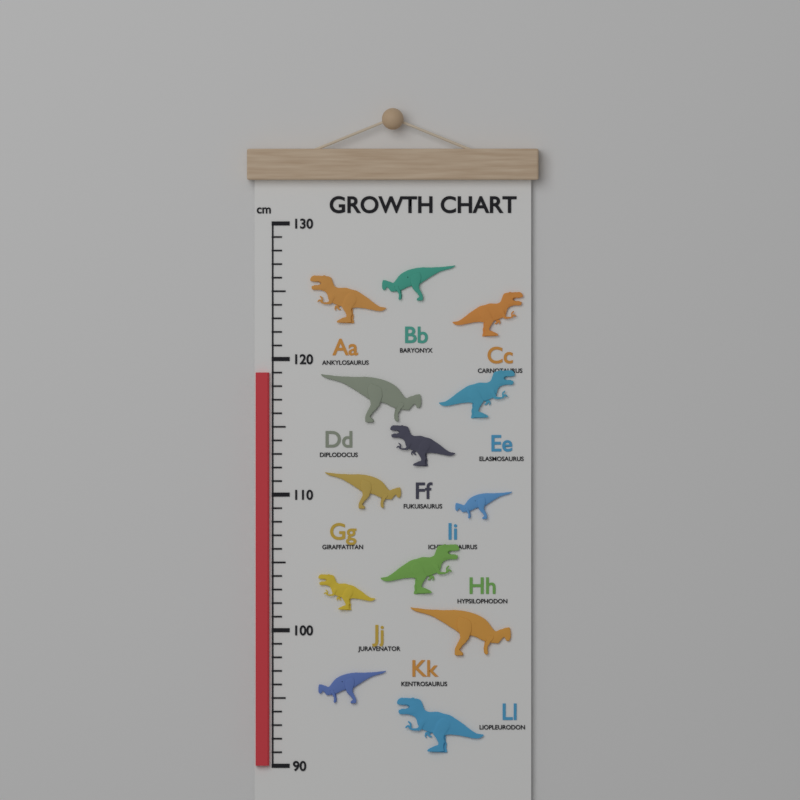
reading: 119 cm
